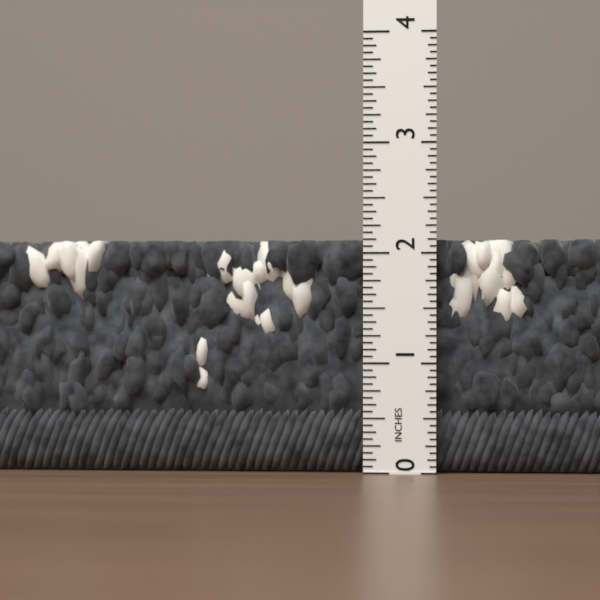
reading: 2.1250 in
